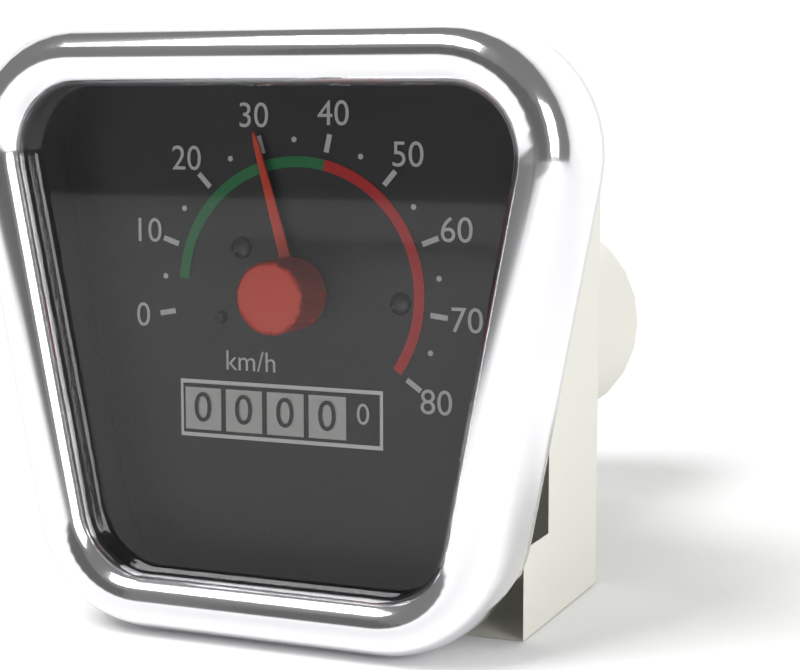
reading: 30 km/h
